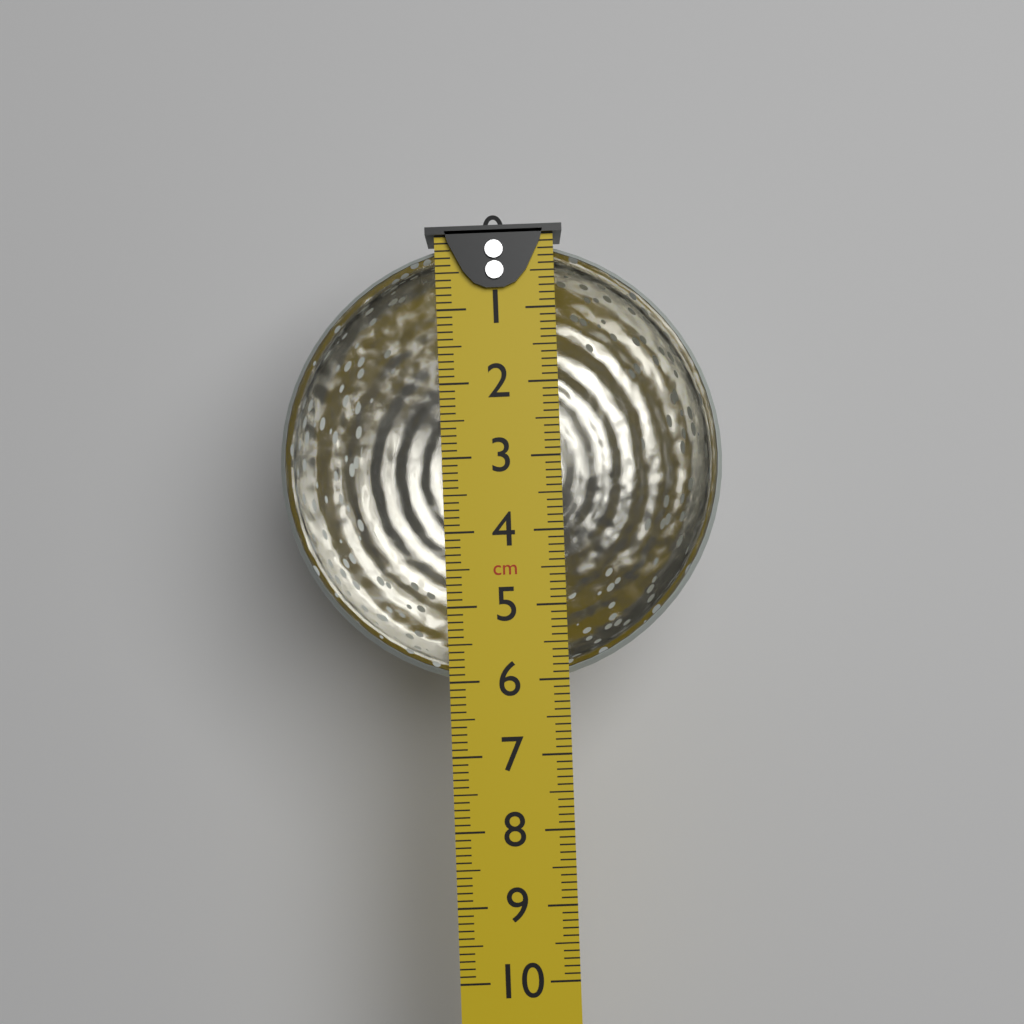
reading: 6.1 cm
